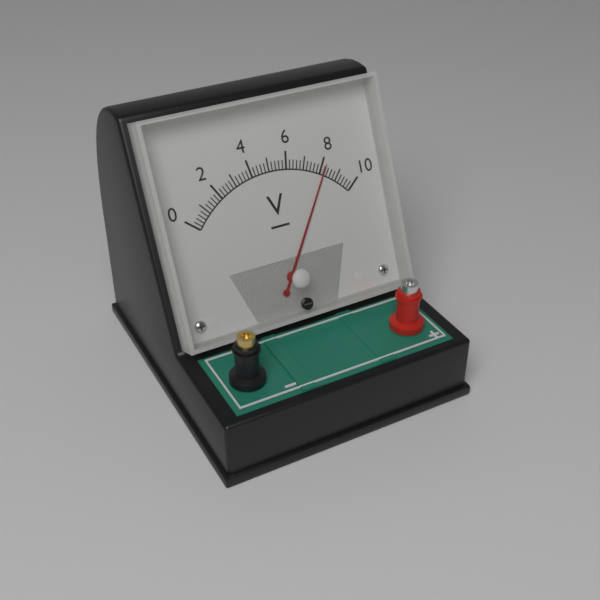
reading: 8.2 V
